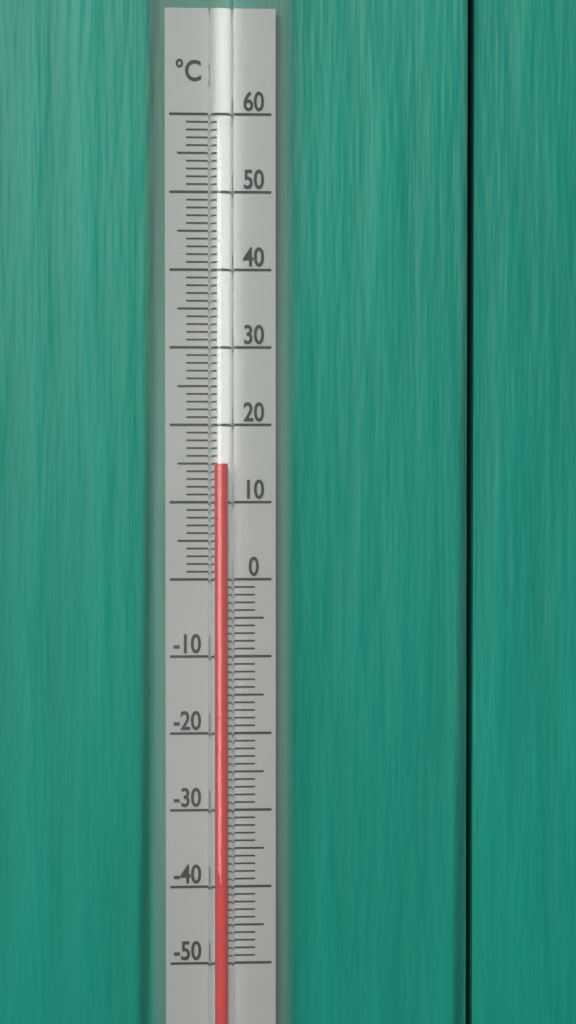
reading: 15 °C
